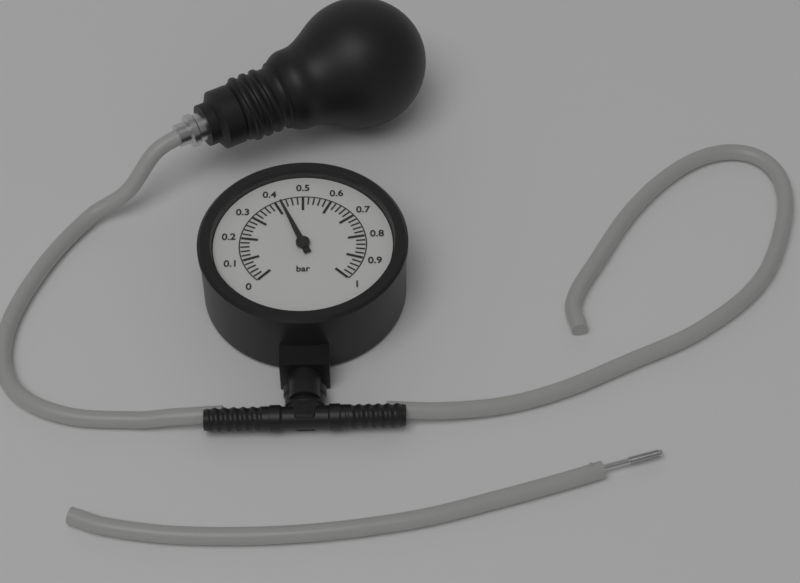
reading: 0.42 bar
